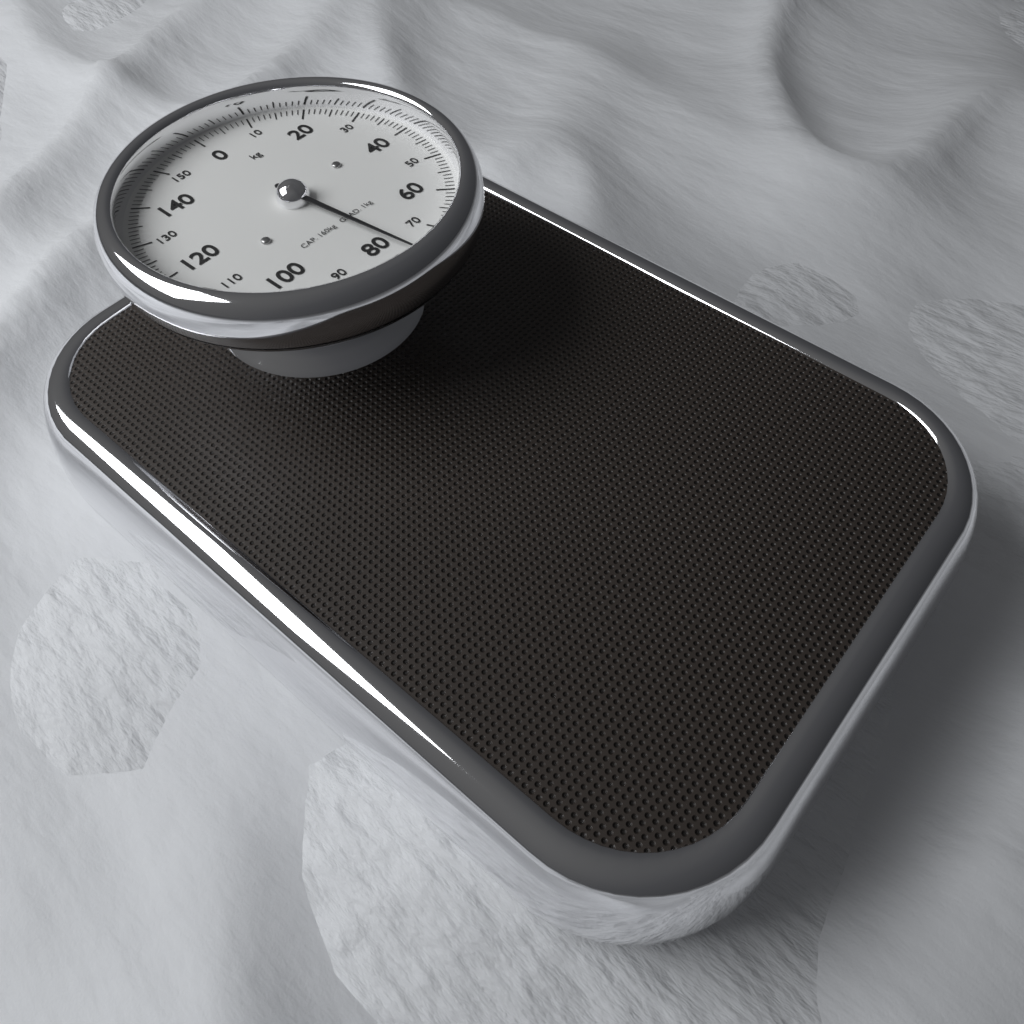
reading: 77 kg
